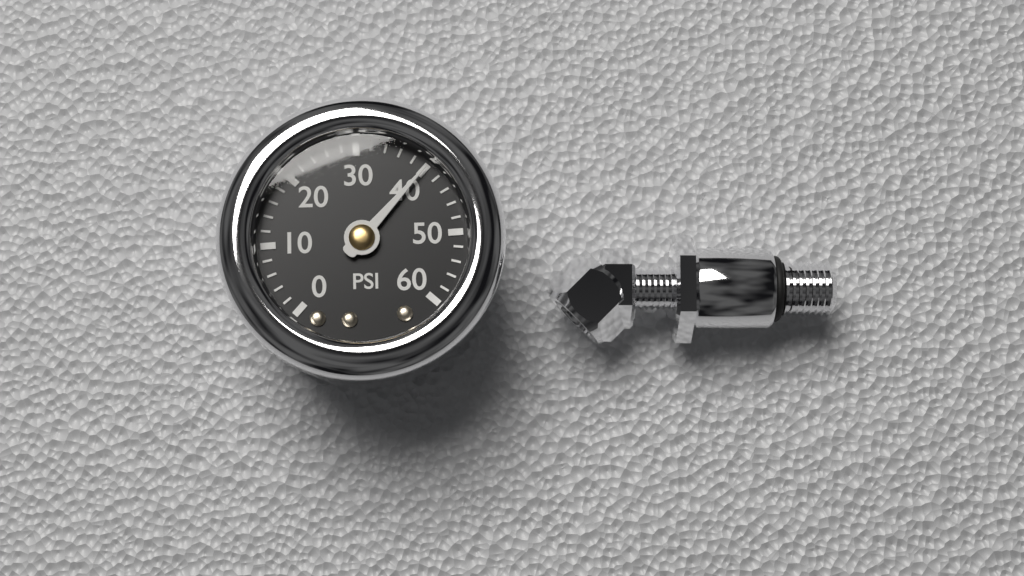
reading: 40 psi
